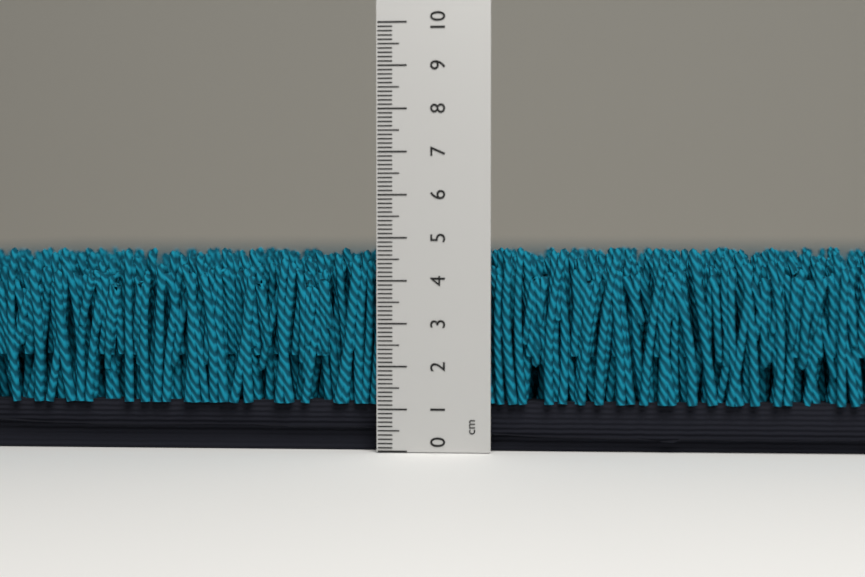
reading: 4.8 cm
